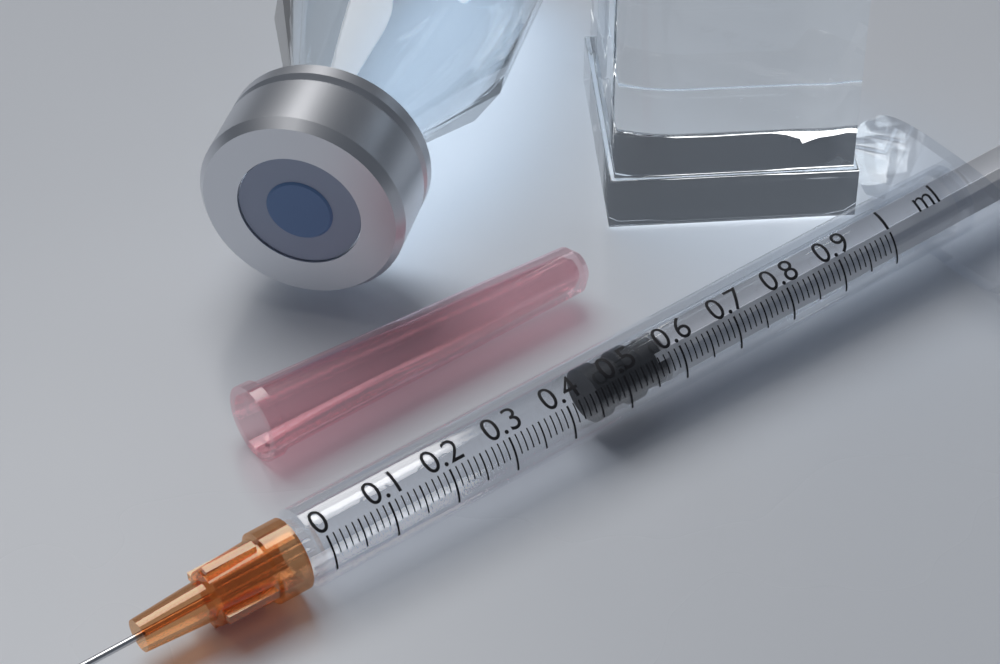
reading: 0.46 ml
